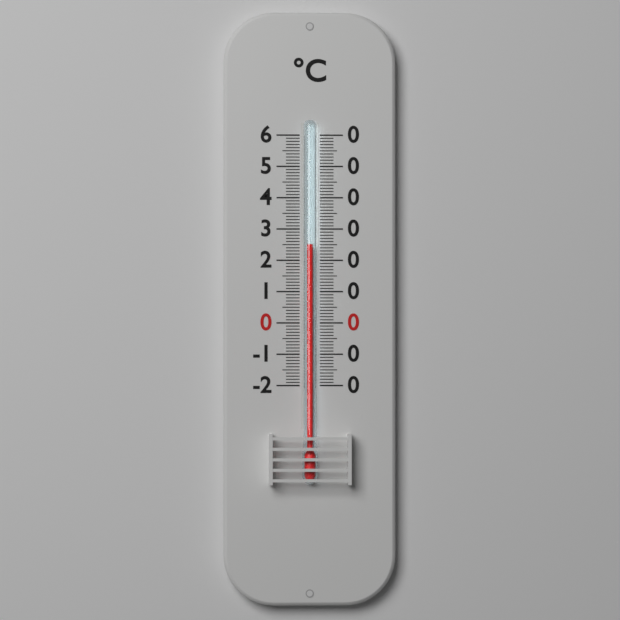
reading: 25 °C
